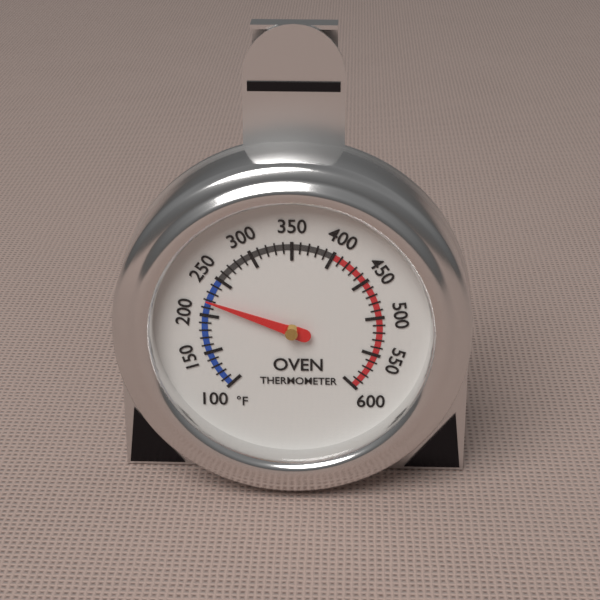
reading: 220 °F
